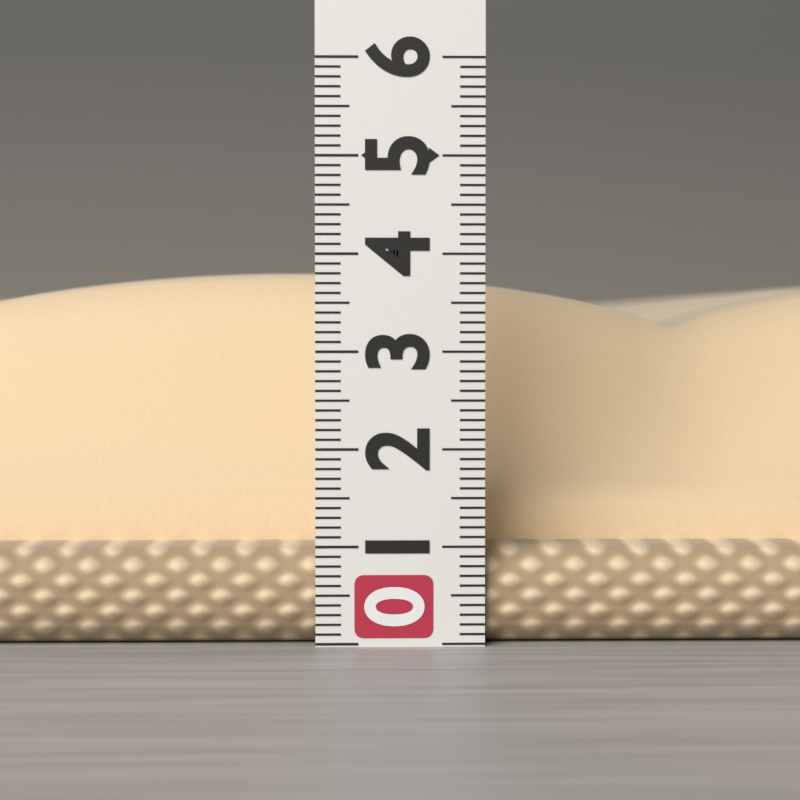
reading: 3.9 (no unit)
